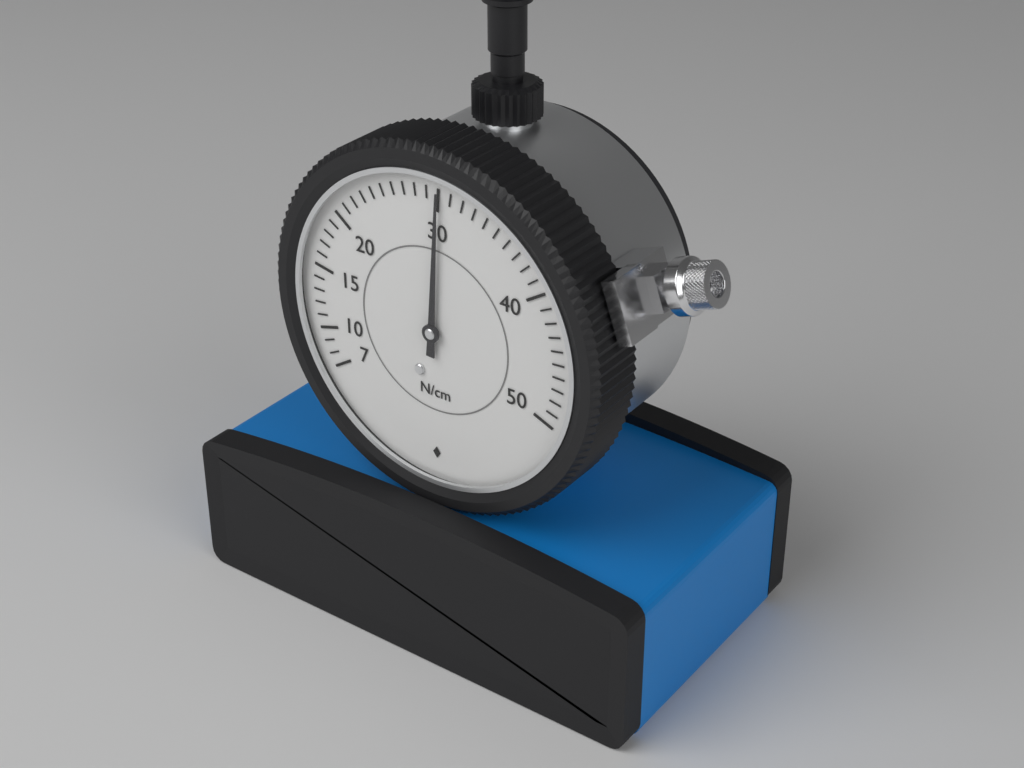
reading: 30 N/cm
